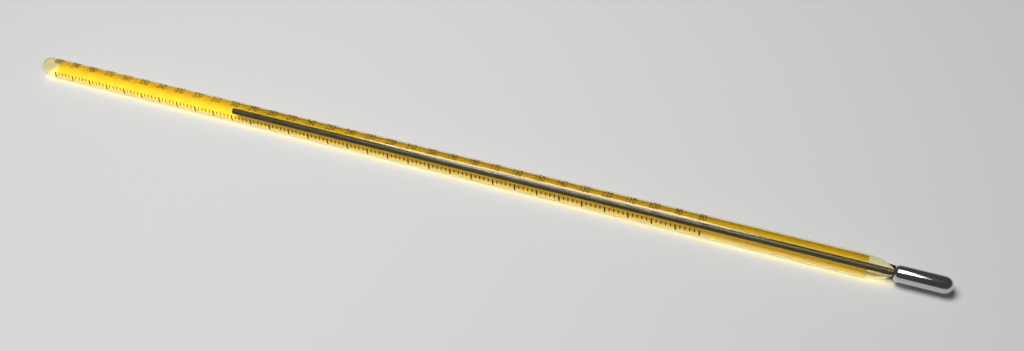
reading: 302 (no unit)
